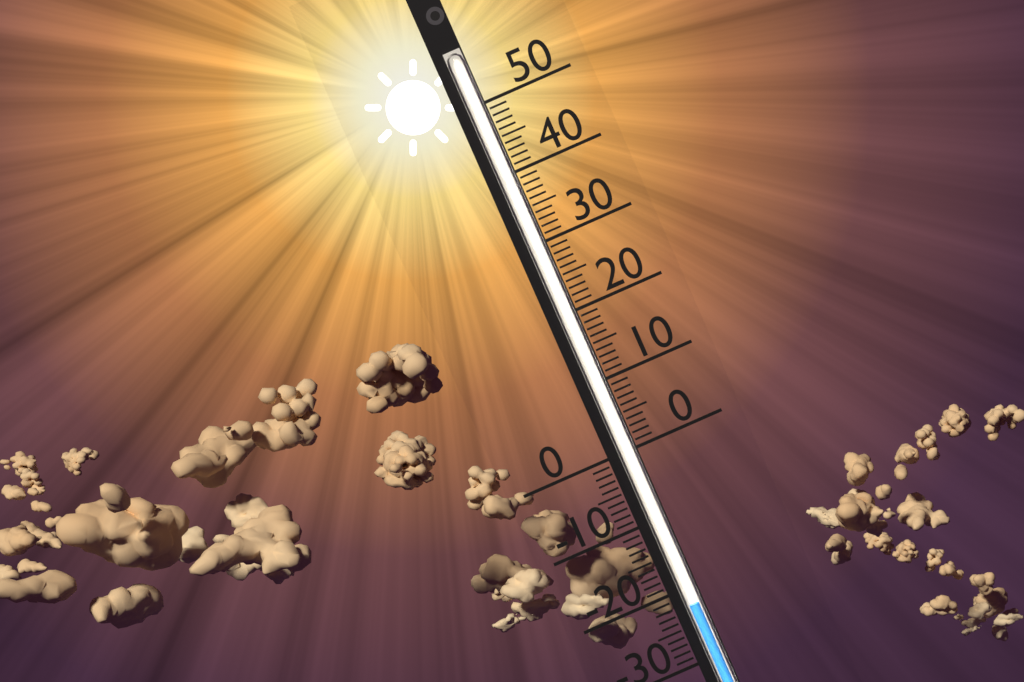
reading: -22 (no unit)
